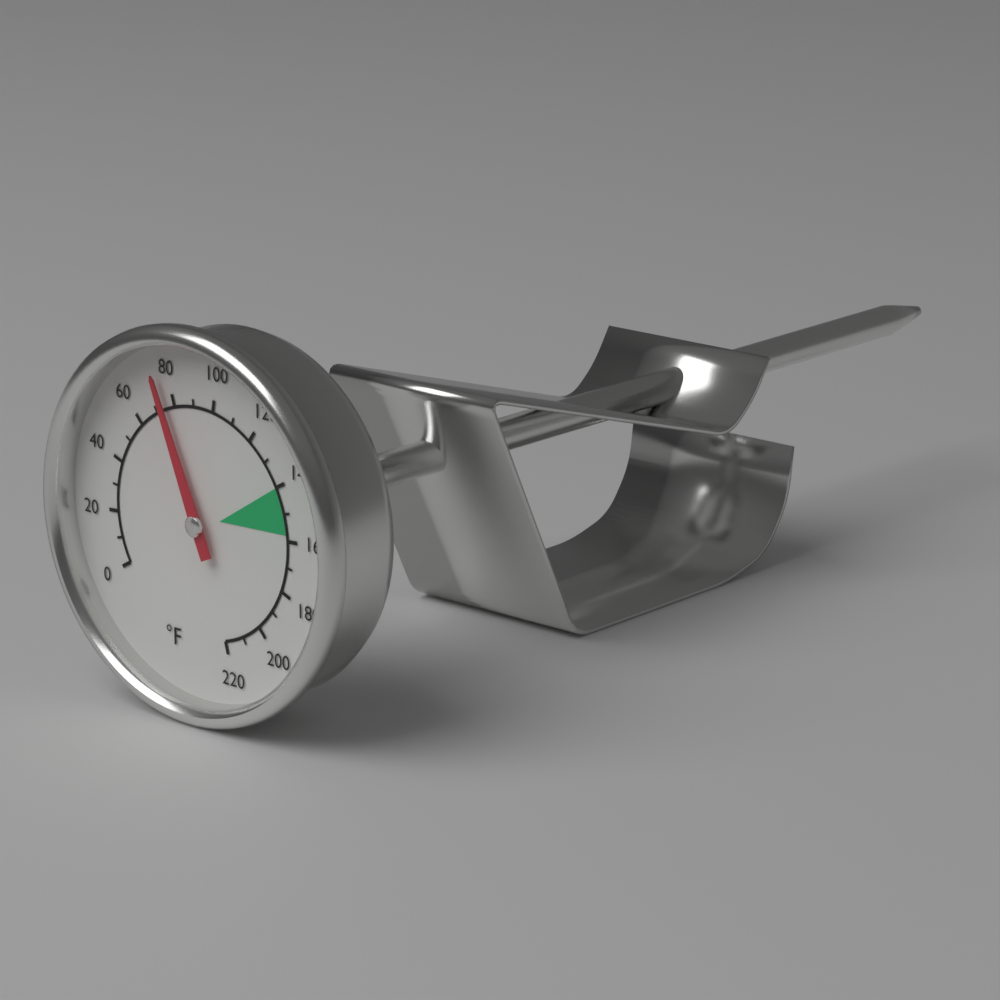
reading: 75 °F
